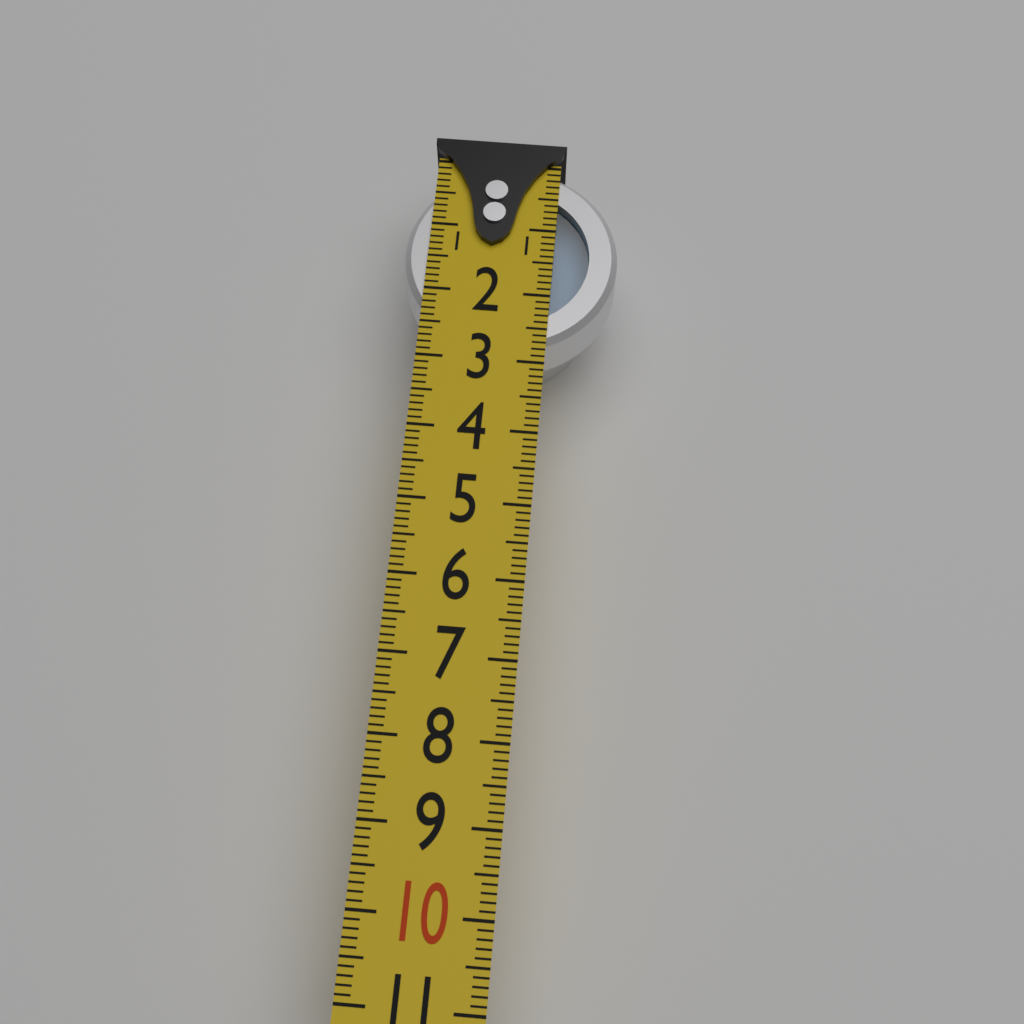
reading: 2.8 (no unit)
